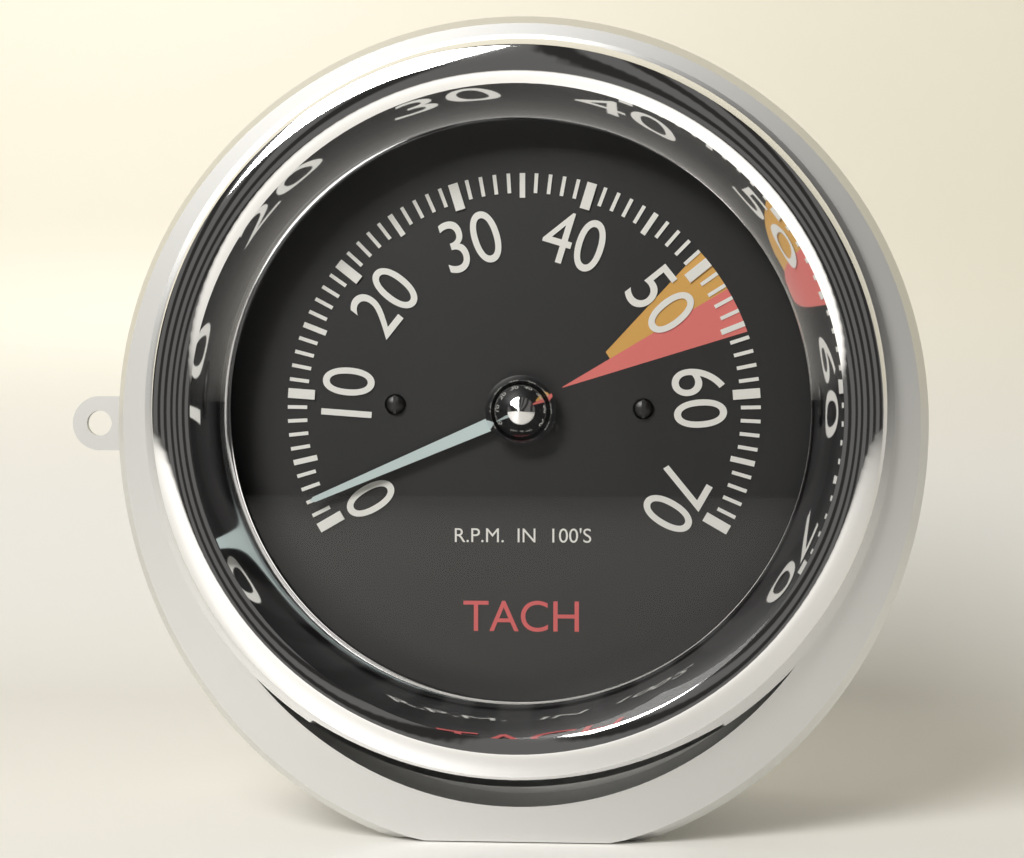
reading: 2 RPM x100
